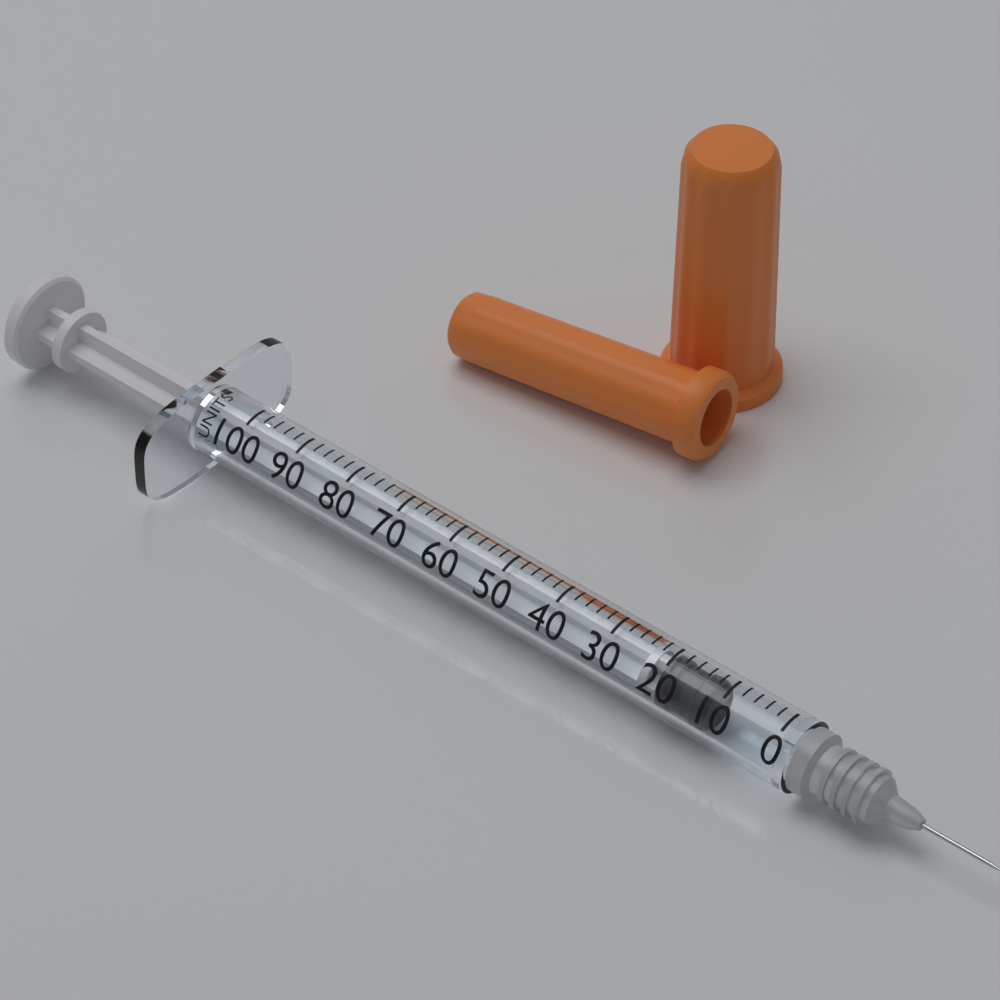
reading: 12 units
